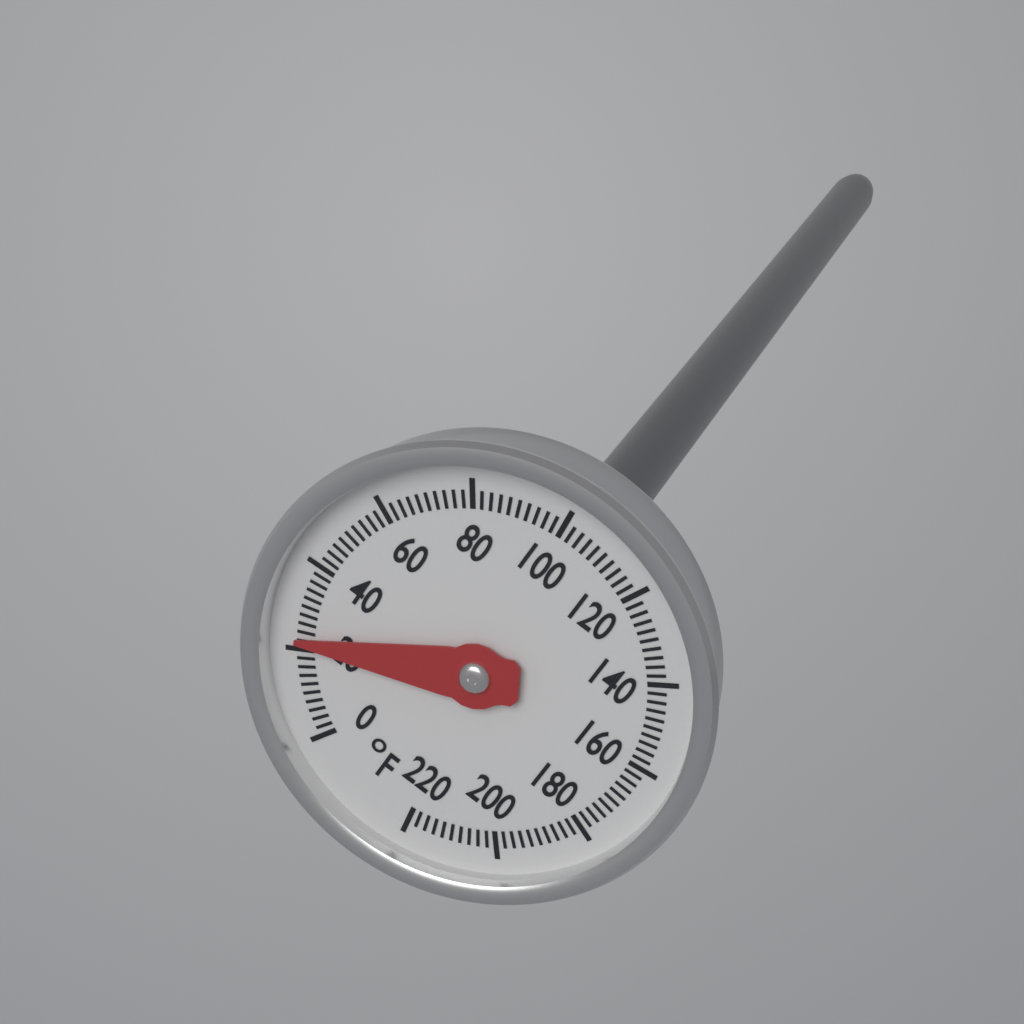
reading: 22 °F
